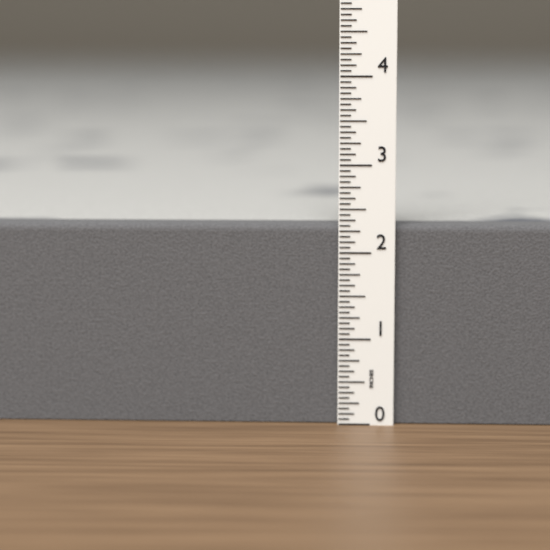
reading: 2.3125 in
